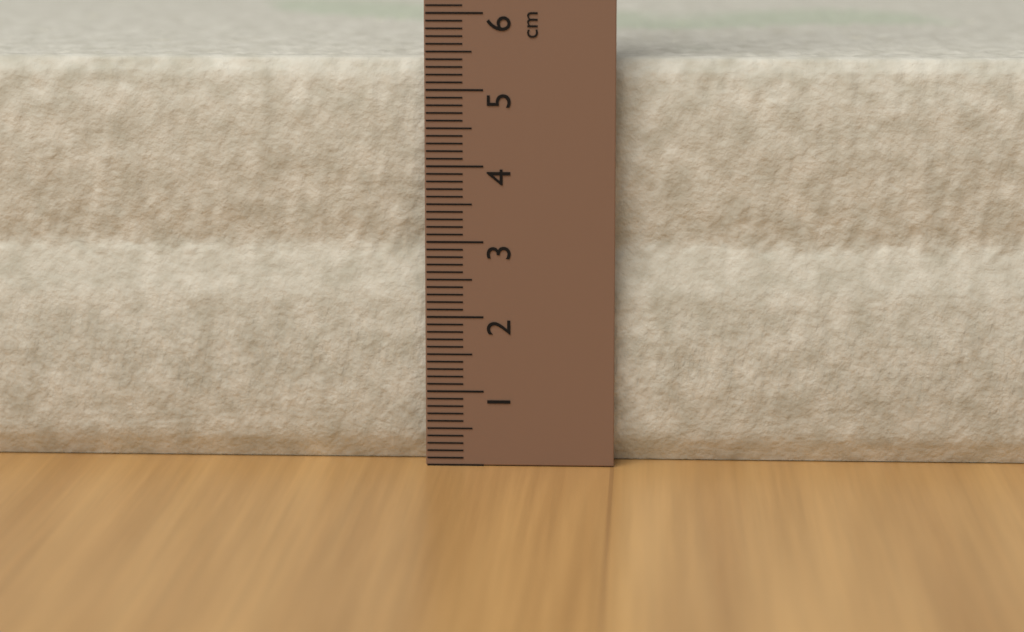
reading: 5.4 cm
